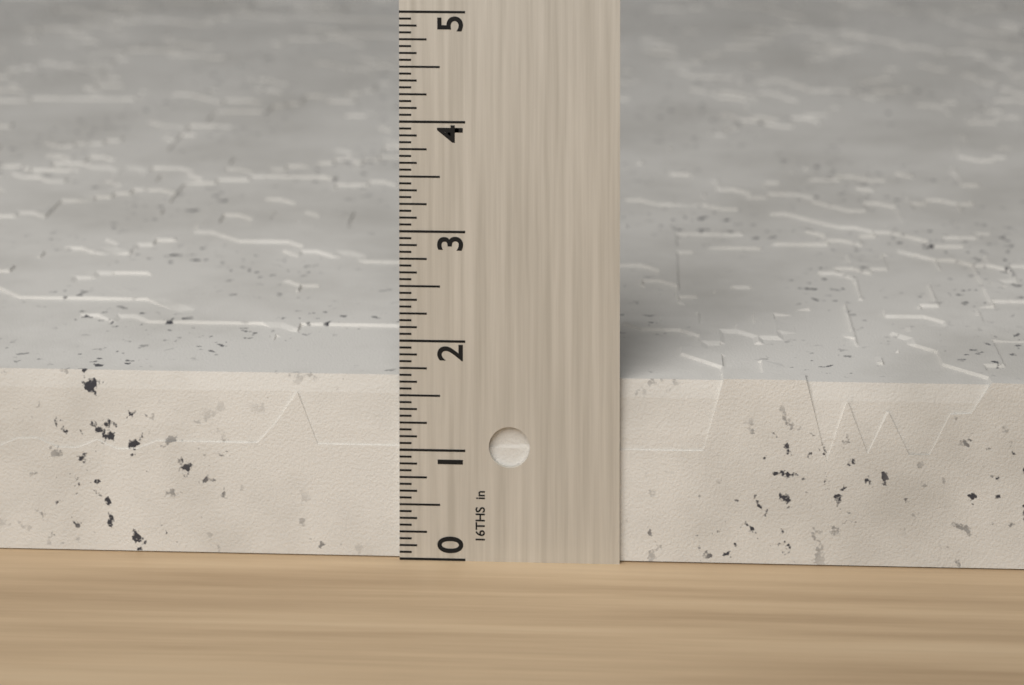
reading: 1.6875 in
